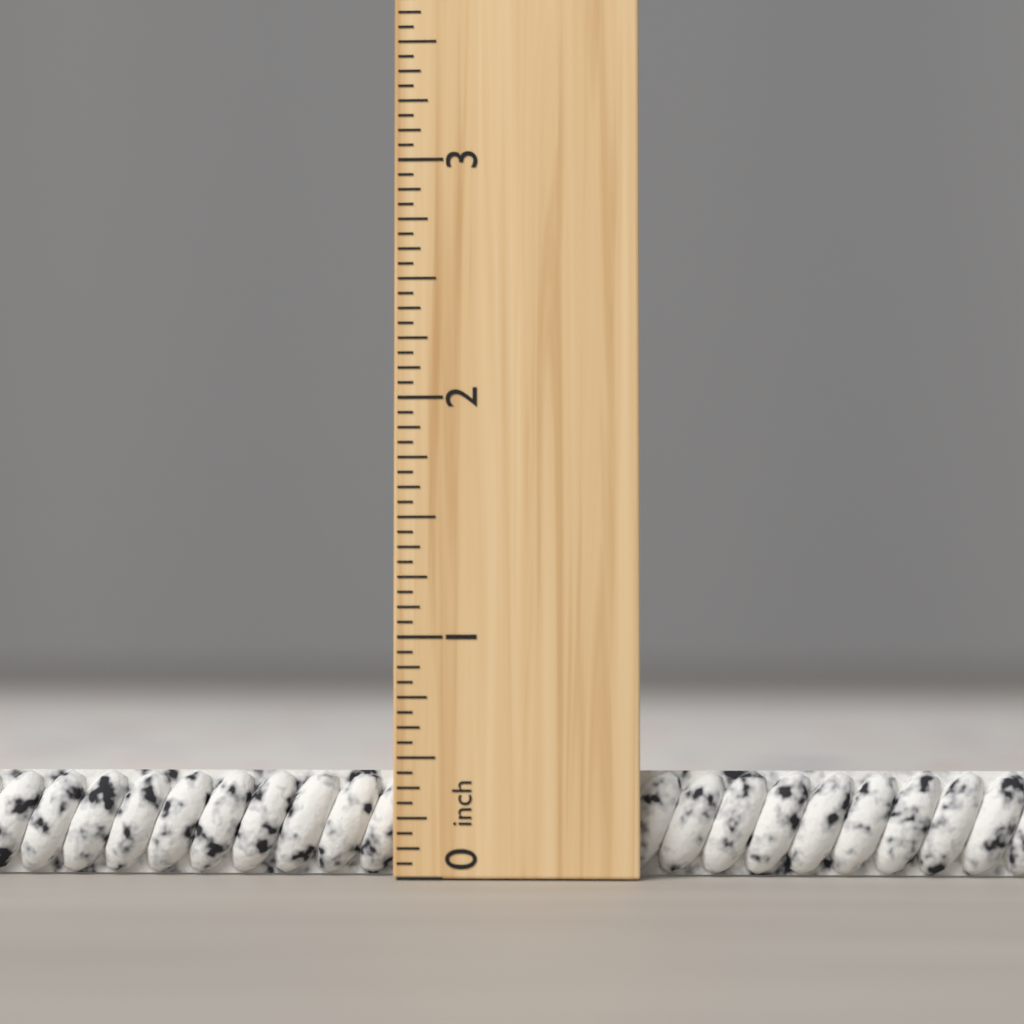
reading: 0.4375 inch
